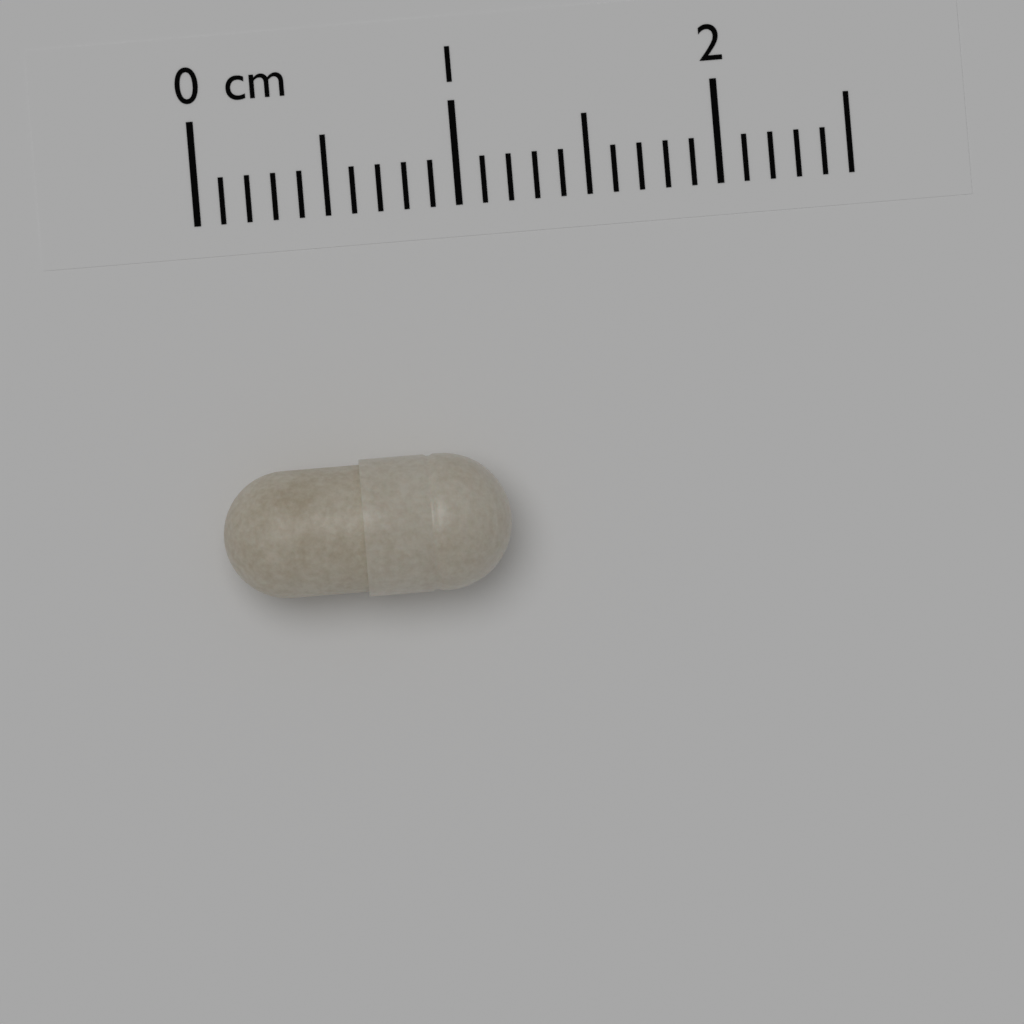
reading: 1.1 cm
